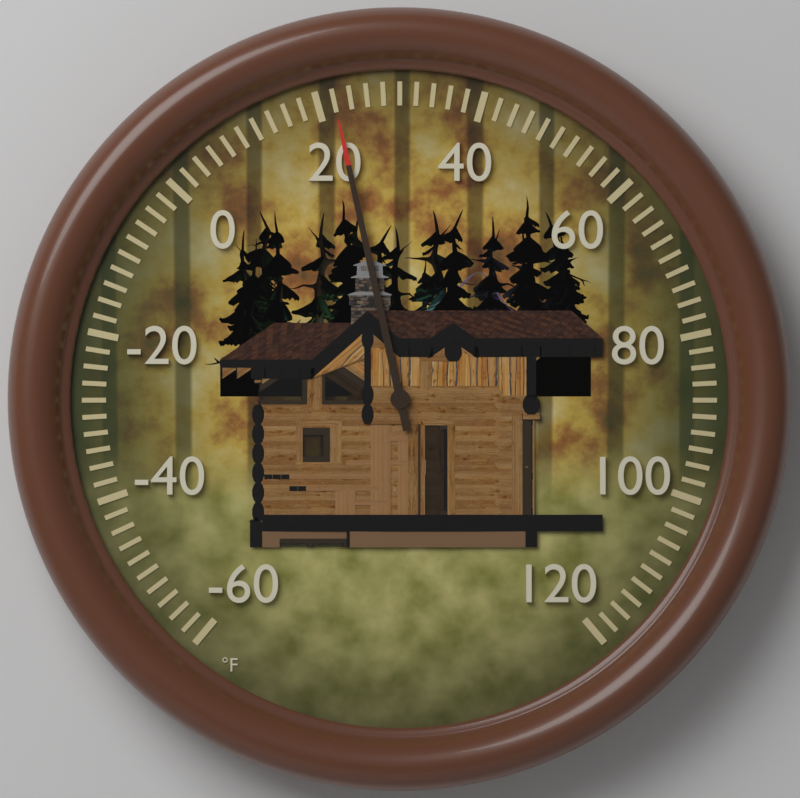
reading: 22 °F
